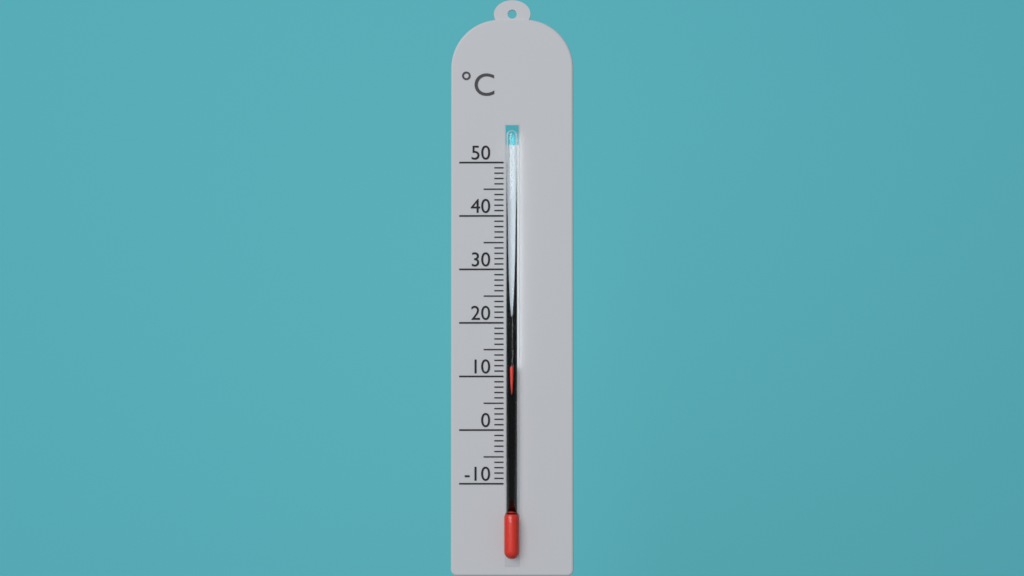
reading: 12 °C
